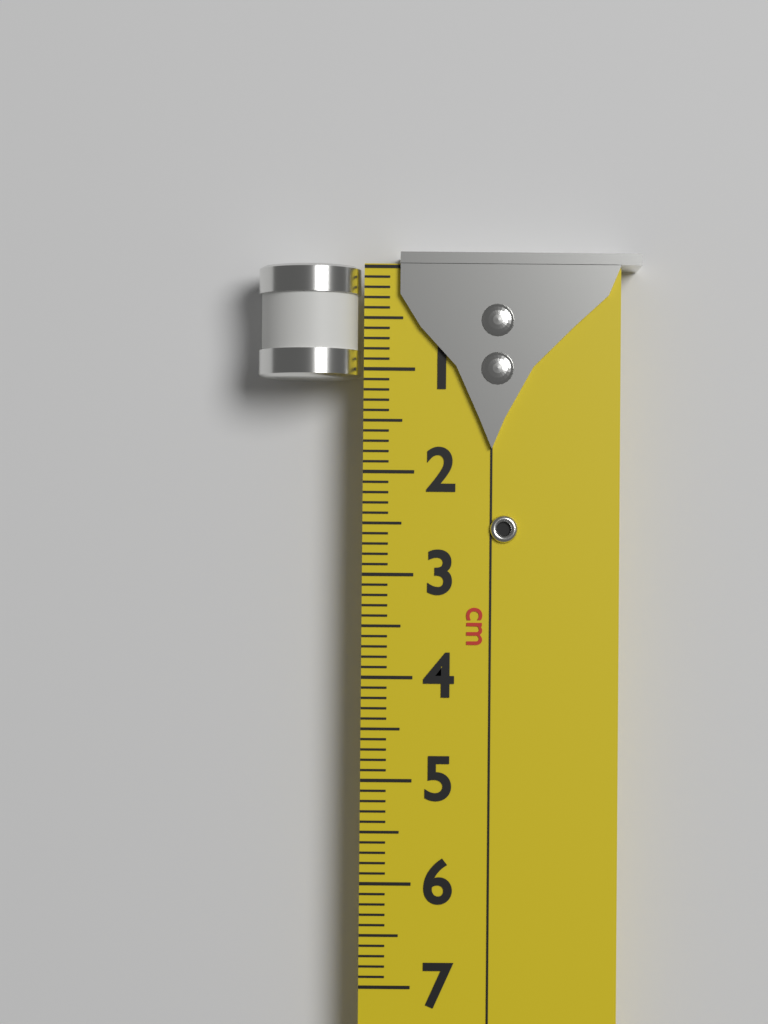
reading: 1.1 cm
